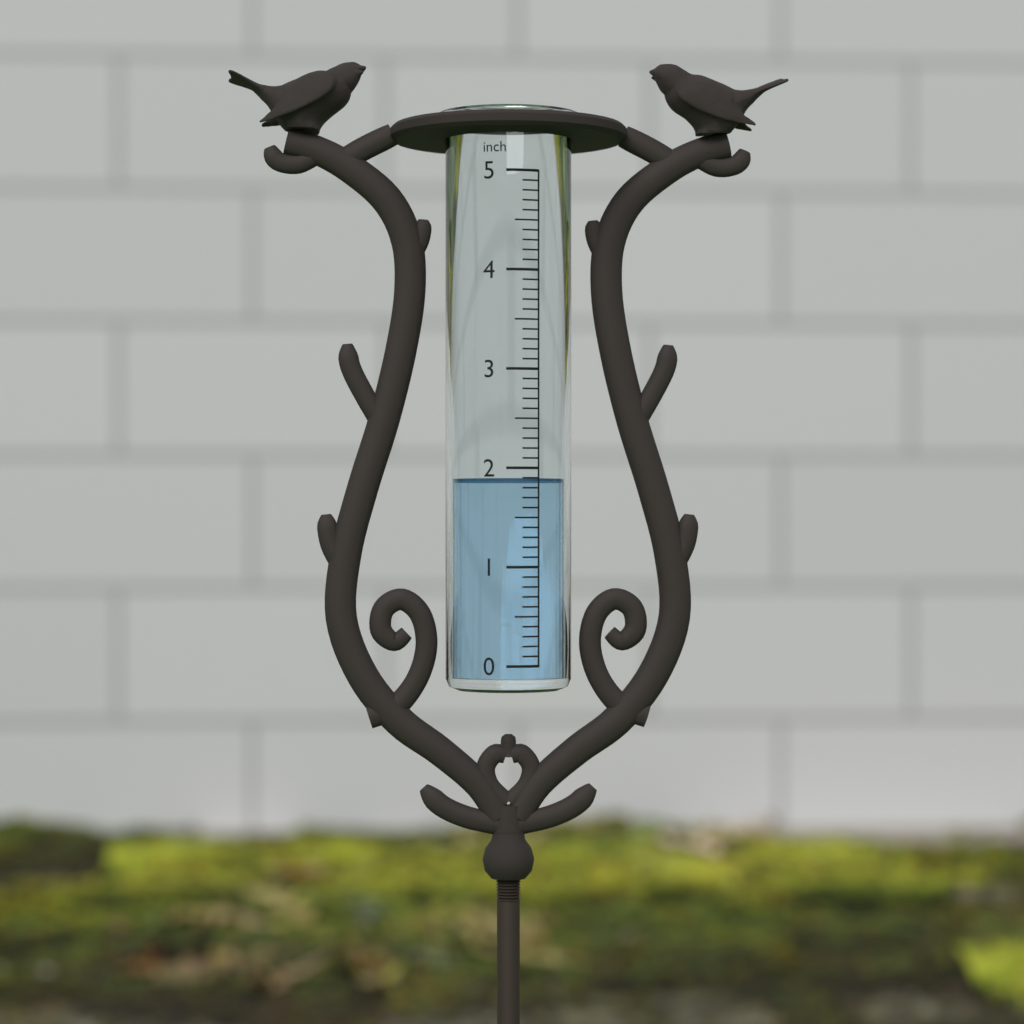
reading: 1.9 inch
